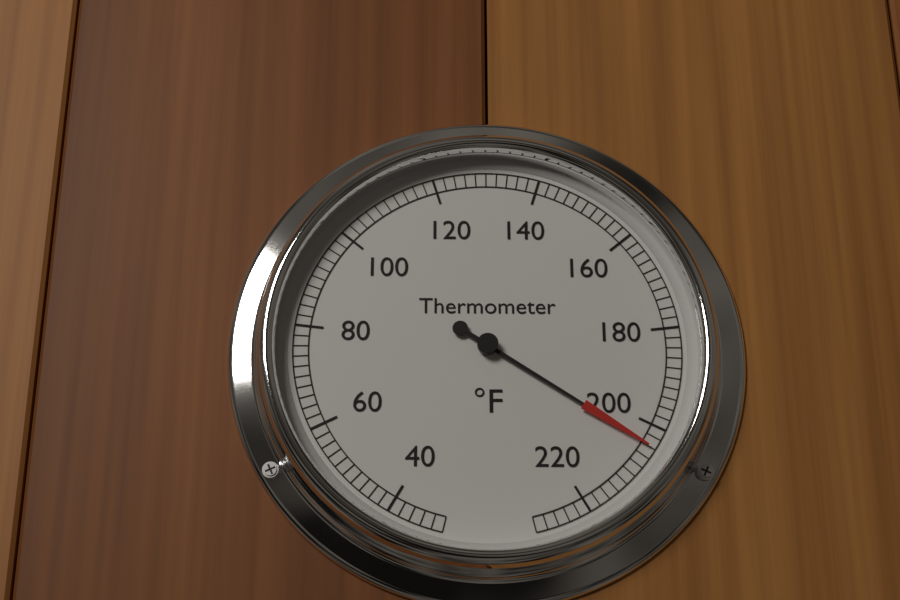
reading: 204 °F
